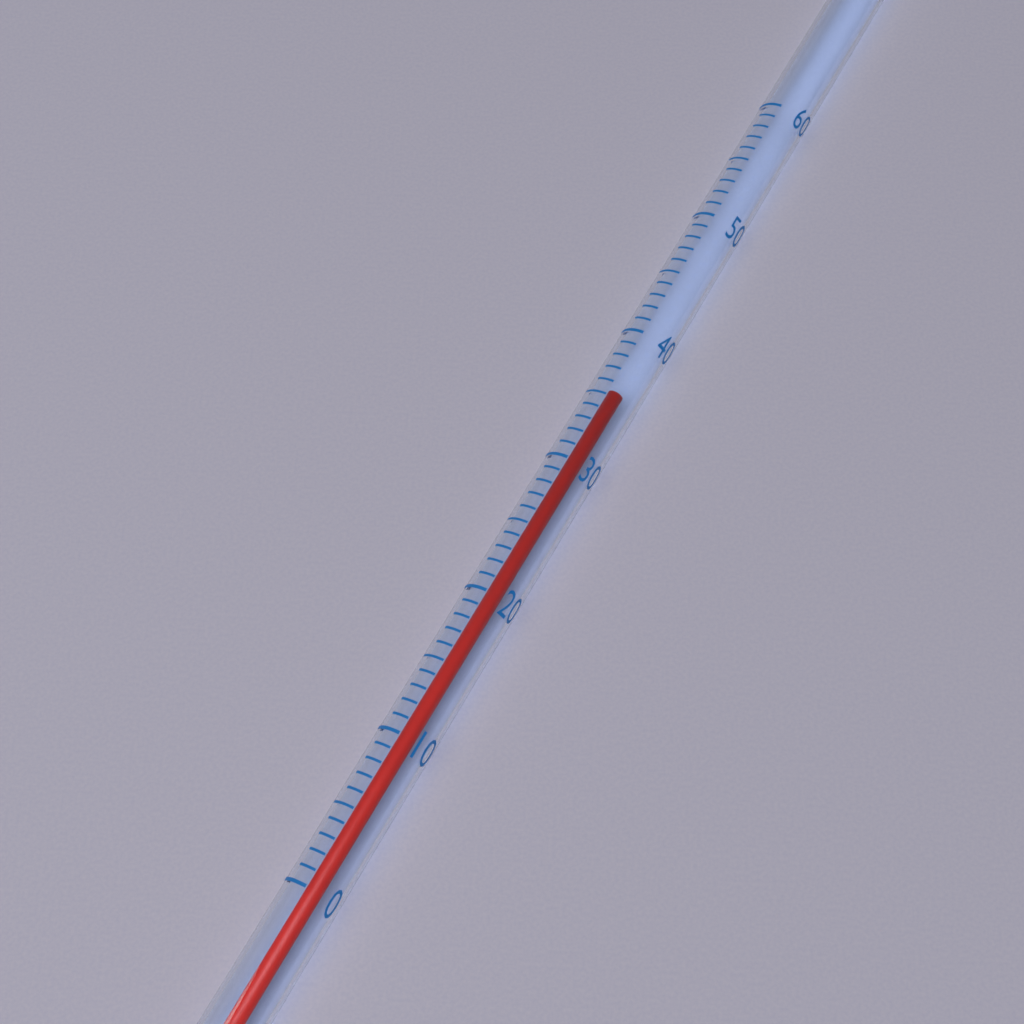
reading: 36 (no unit)
